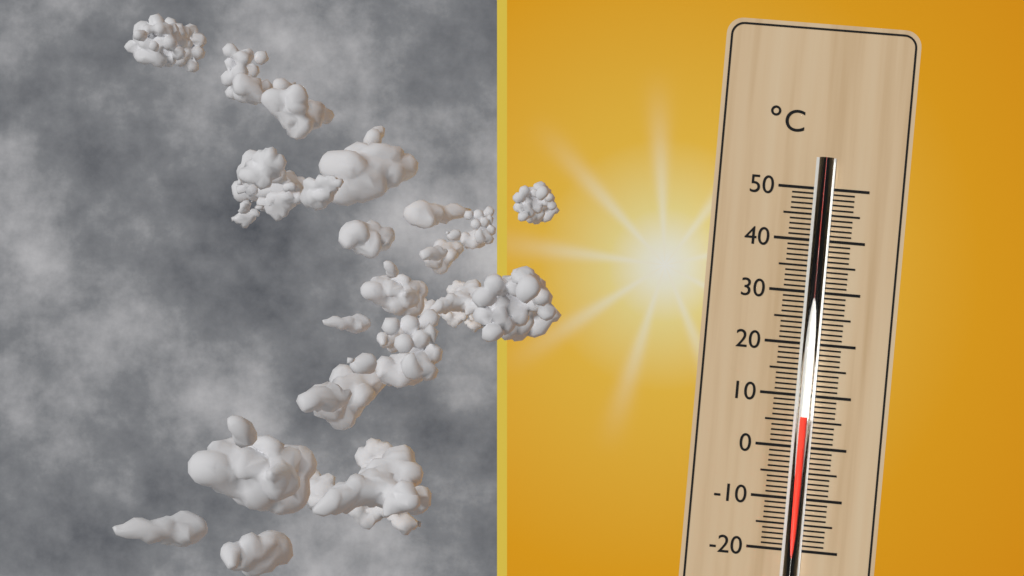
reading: 6 °C
